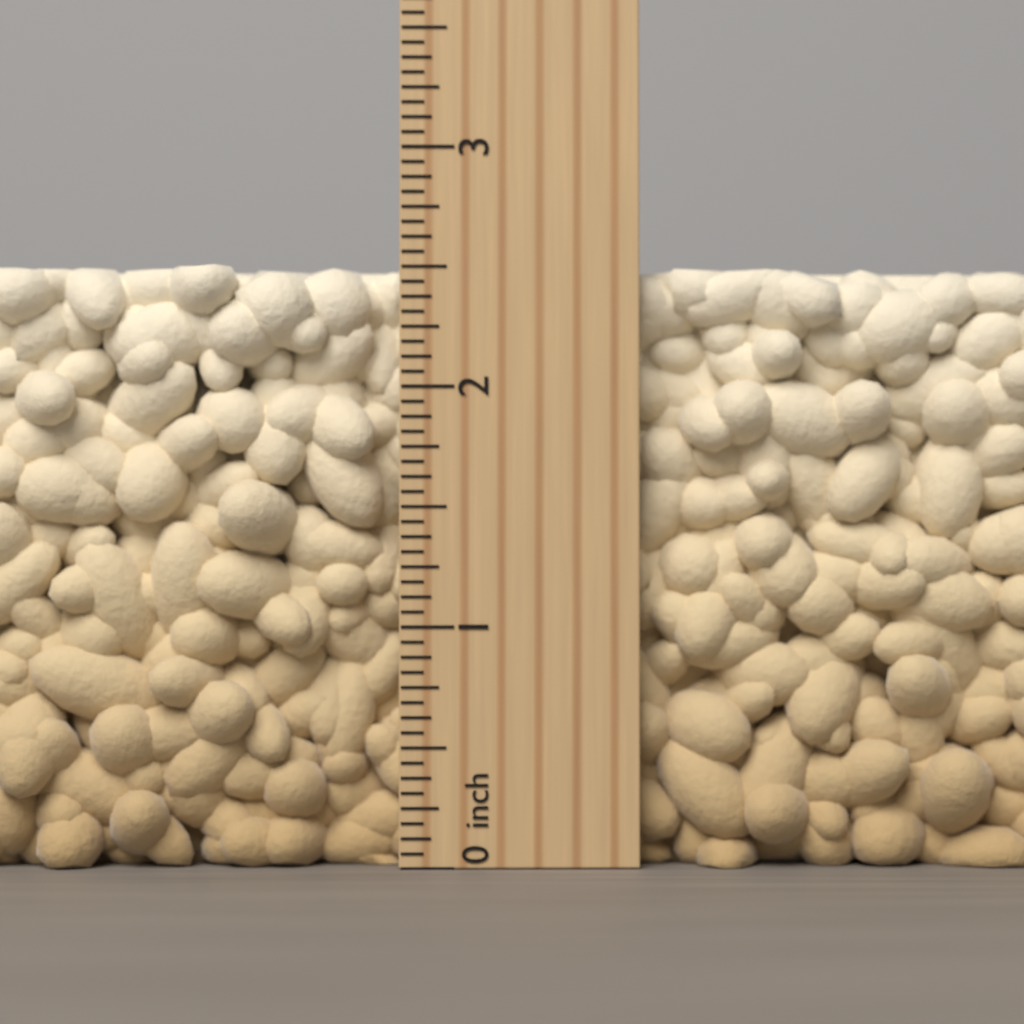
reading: 2.5000 inch
